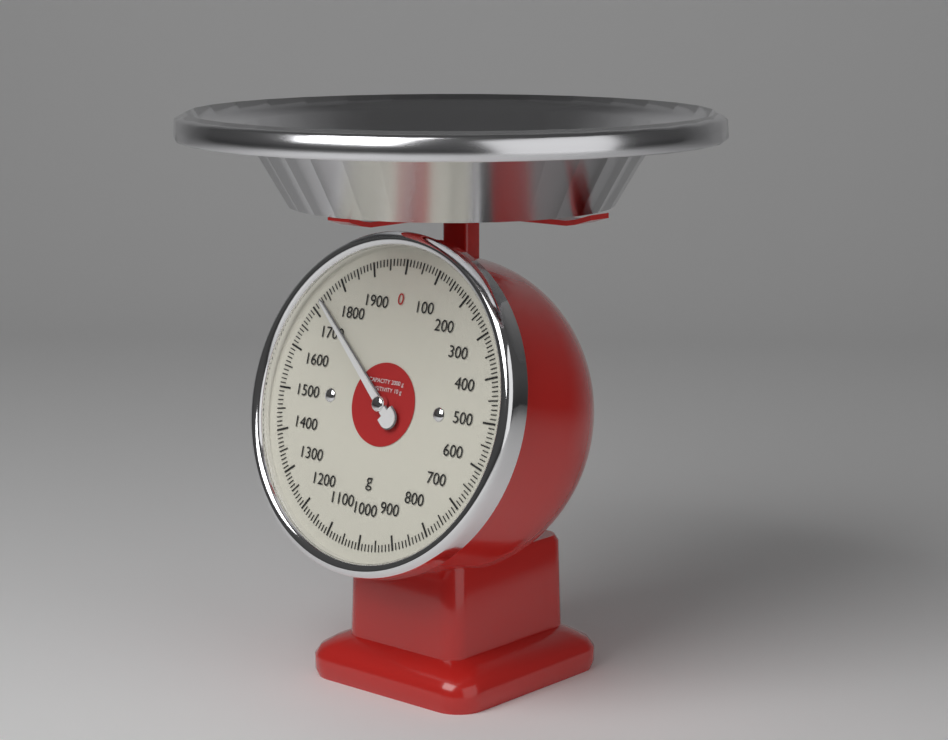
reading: 1730 g
